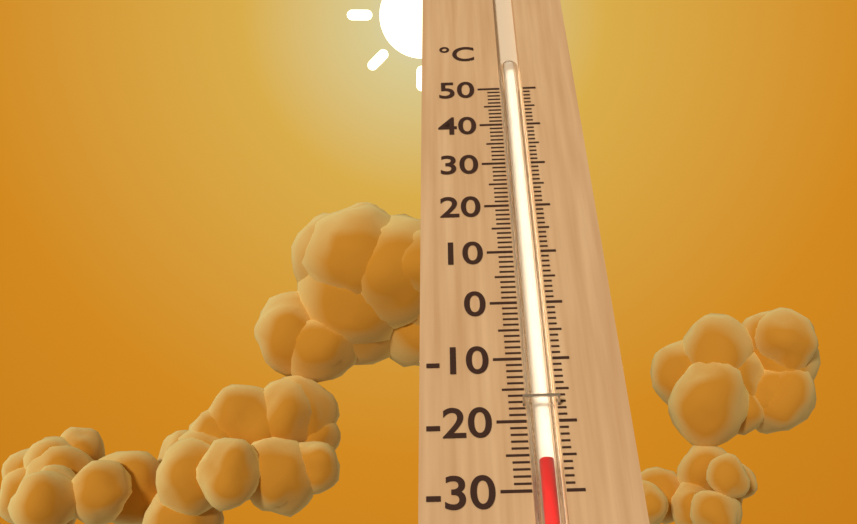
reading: -26 °C
